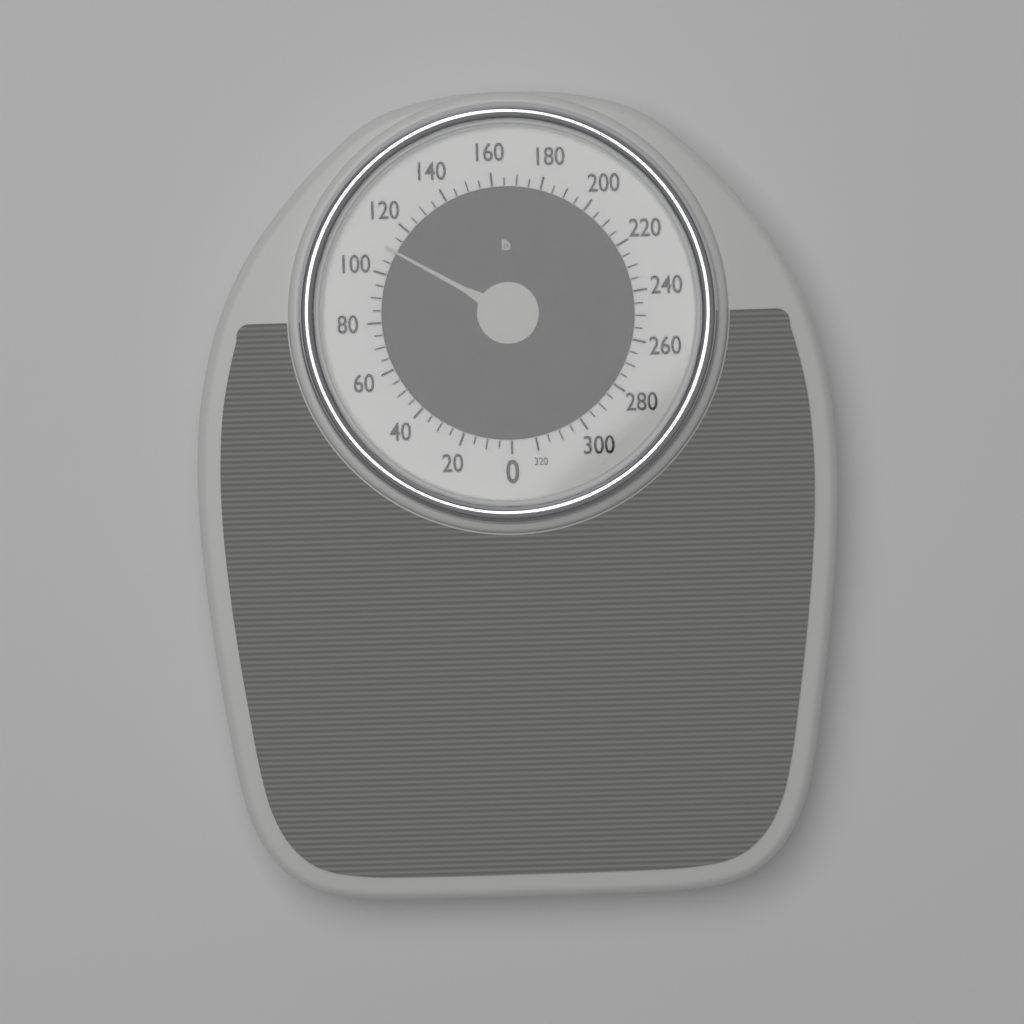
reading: 110 lb
